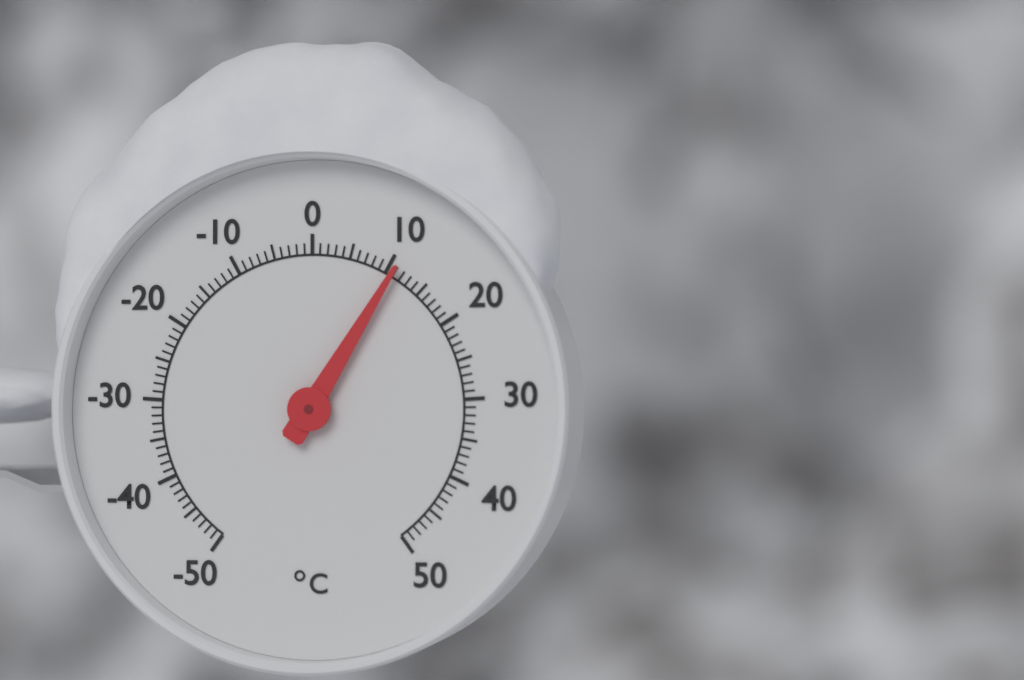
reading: 11 °C
